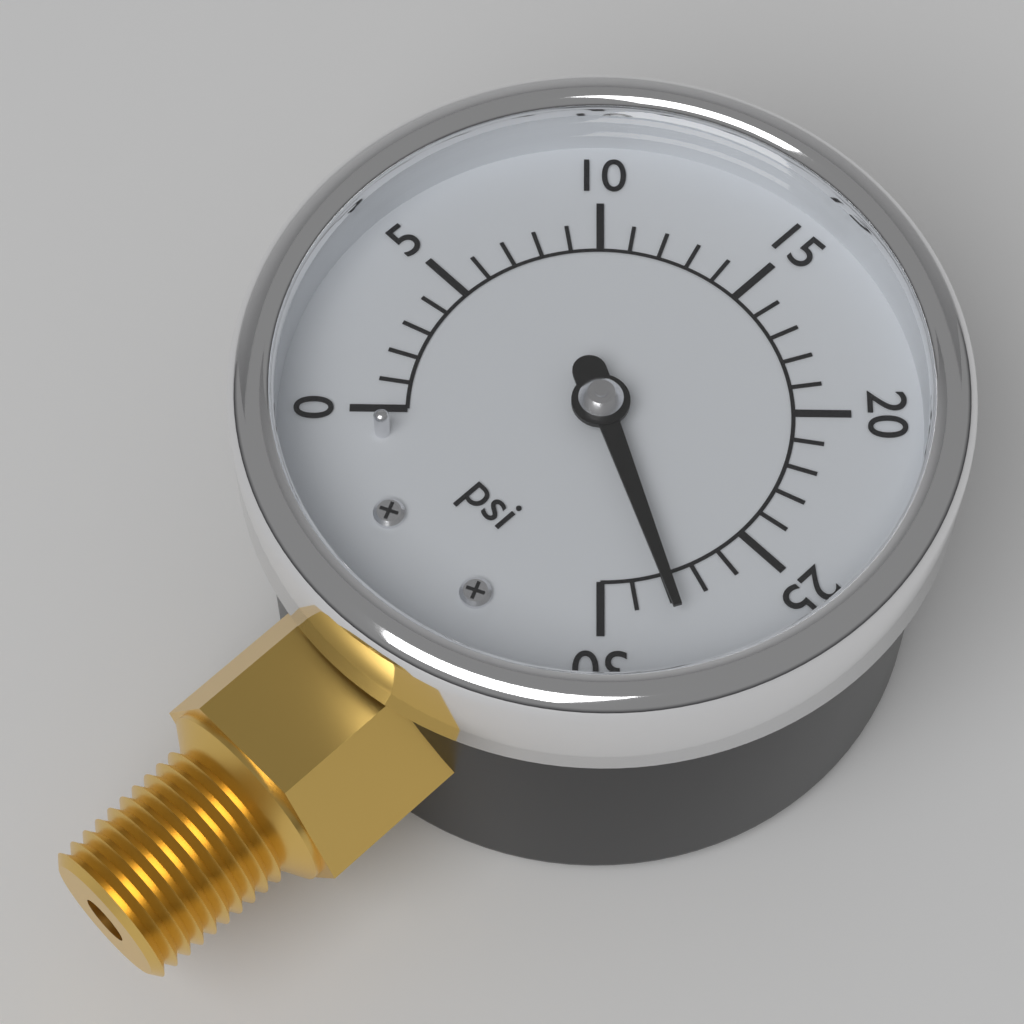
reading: 28 psi
